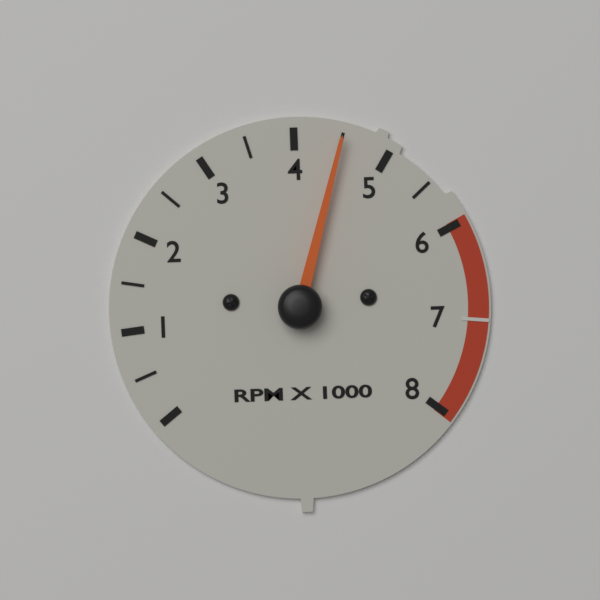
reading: 4500 RPM
